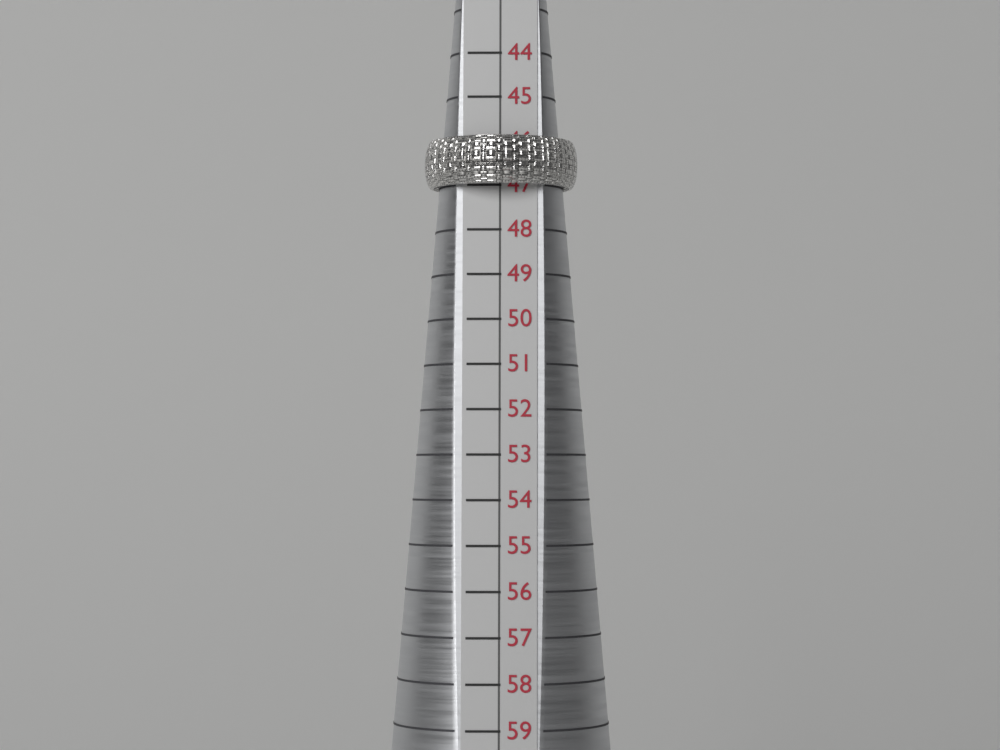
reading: 47 (no unit)
